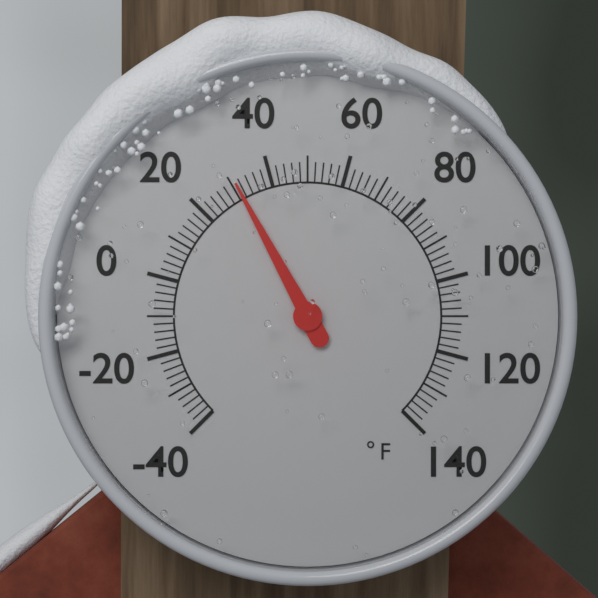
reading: 31 °F
